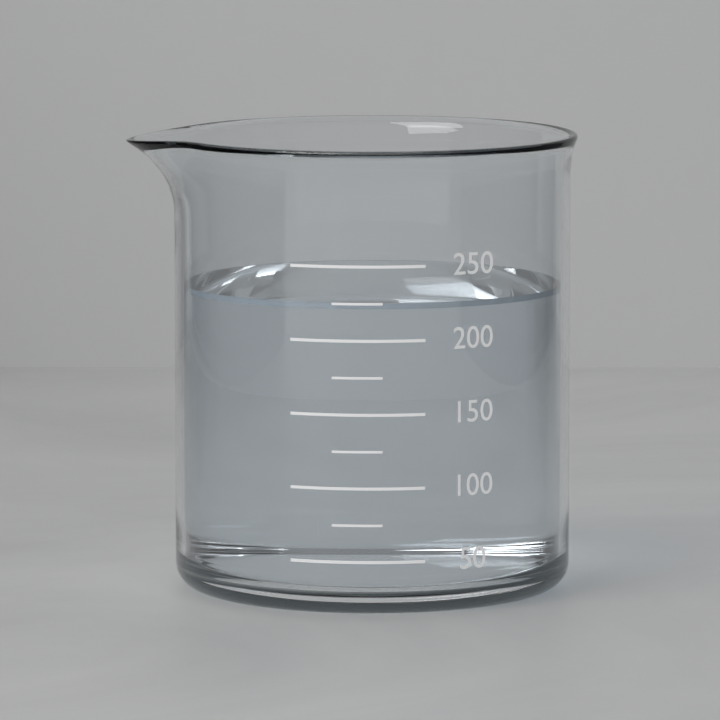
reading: 225 (no unit)
